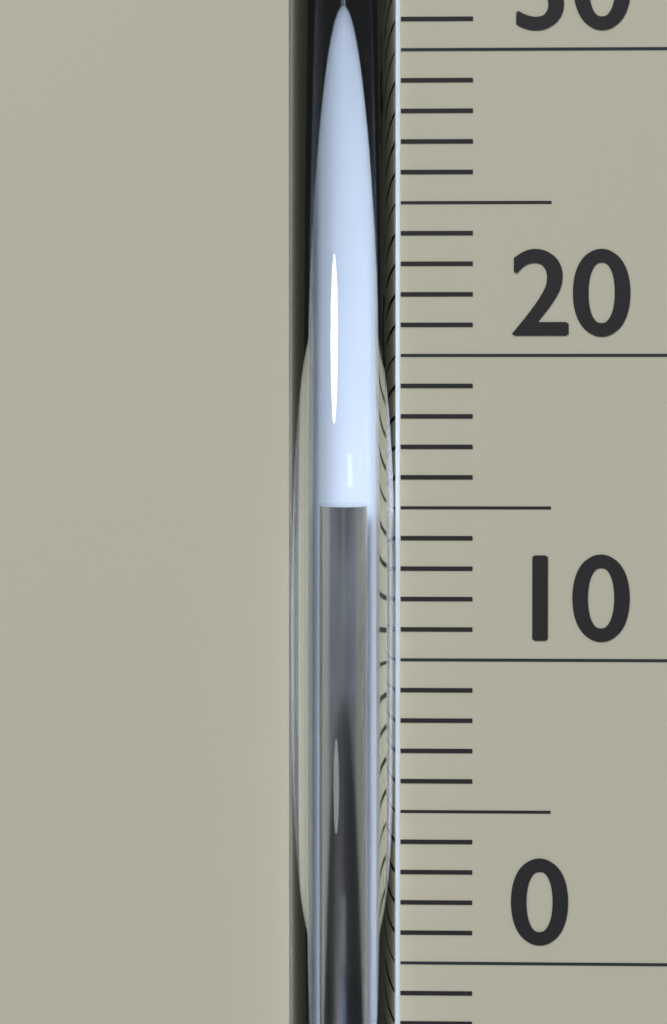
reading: 15 °C
